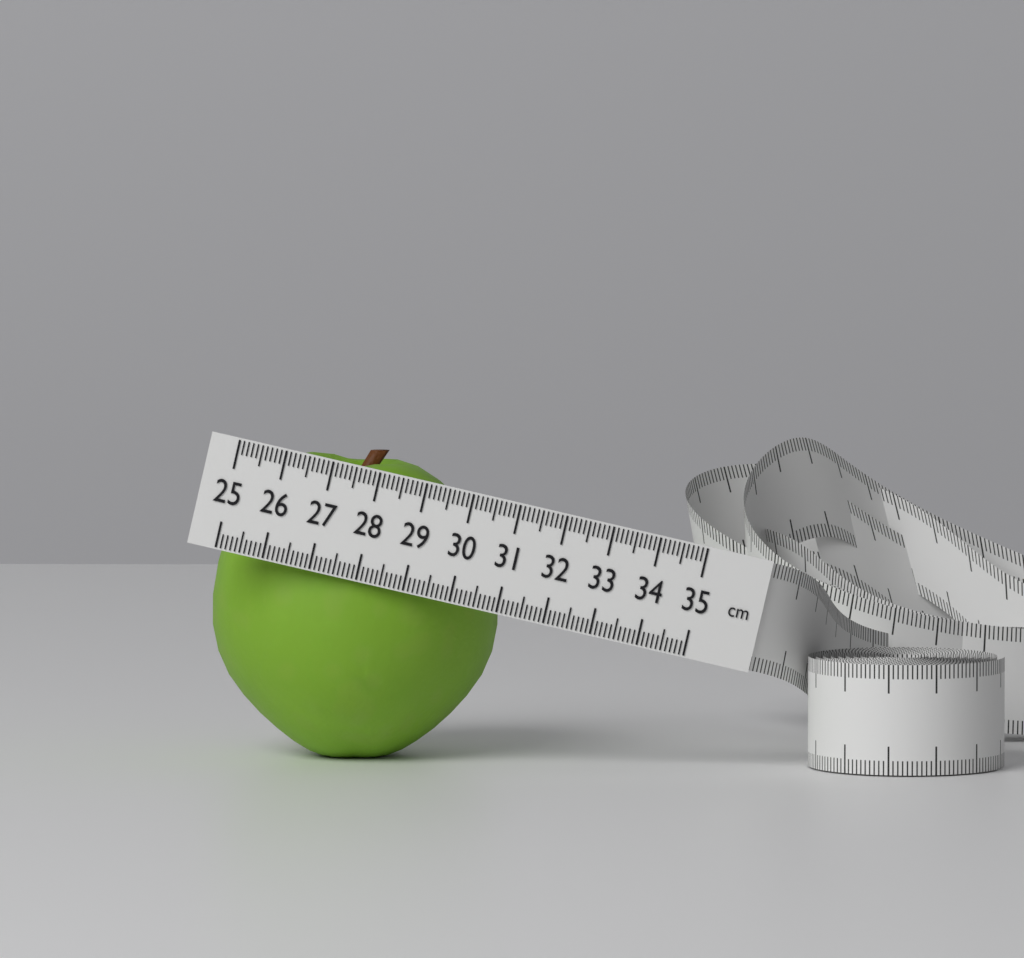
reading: 31.1 cm
